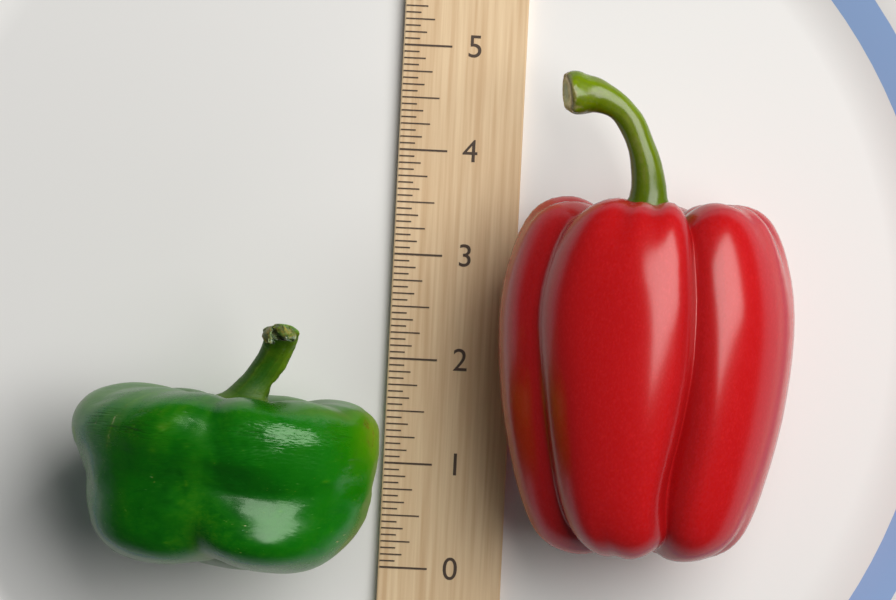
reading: 2.3125 (no unit)
